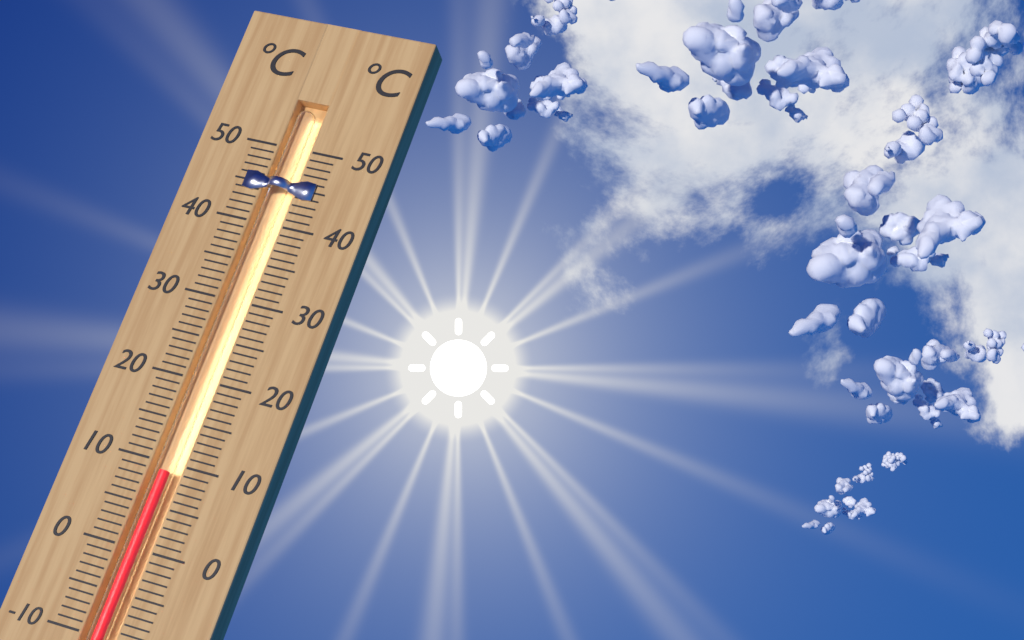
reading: 9 °C
